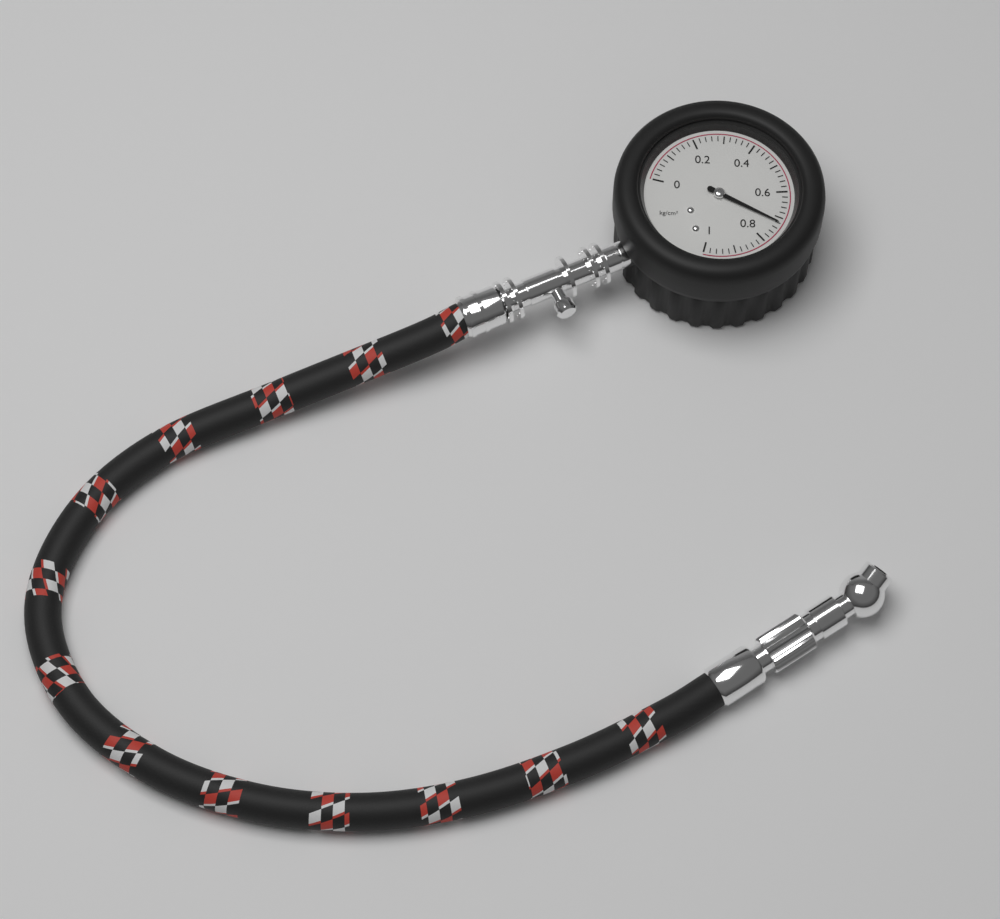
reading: 0.72 kg/cm²
